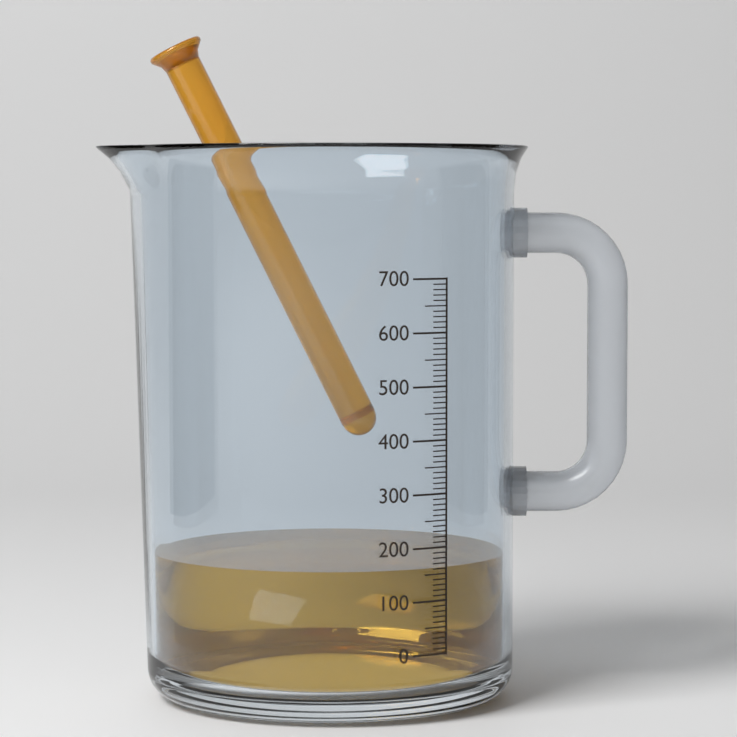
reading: 160 (no unit)
